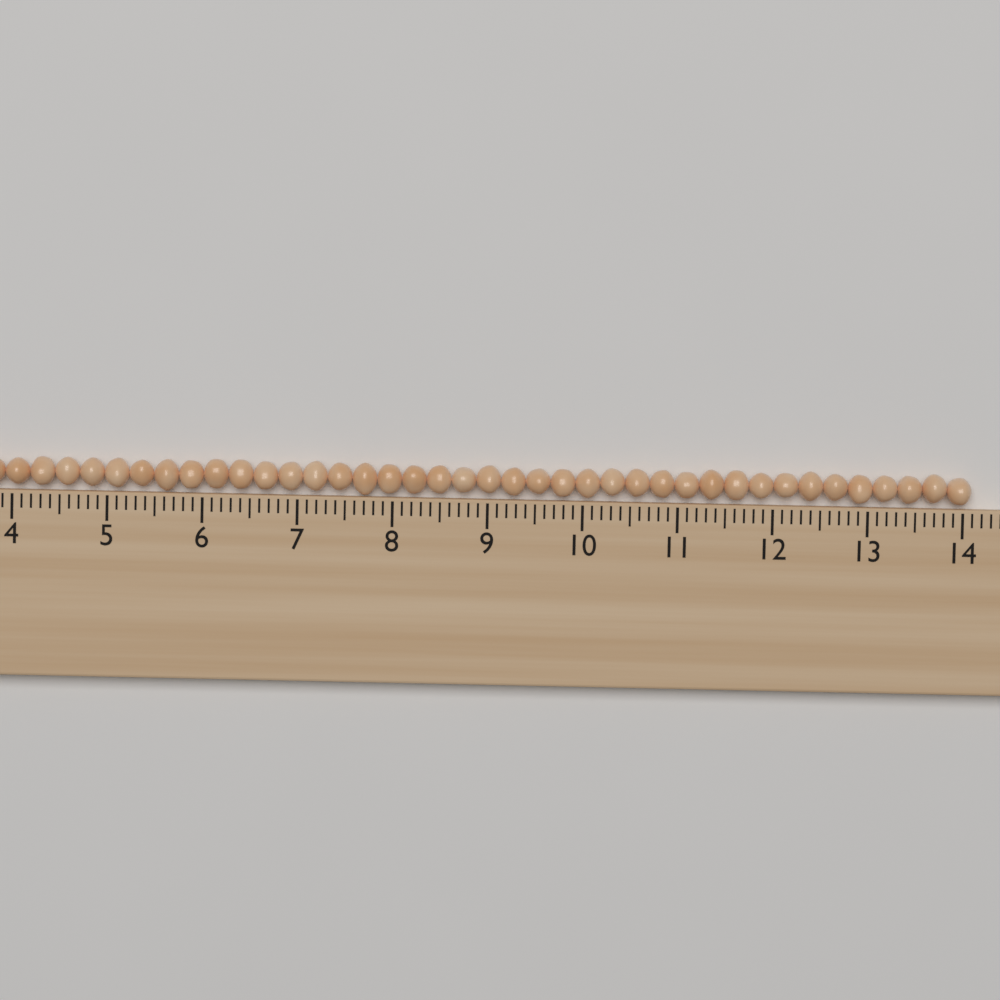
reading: 14.1 (no unit)
